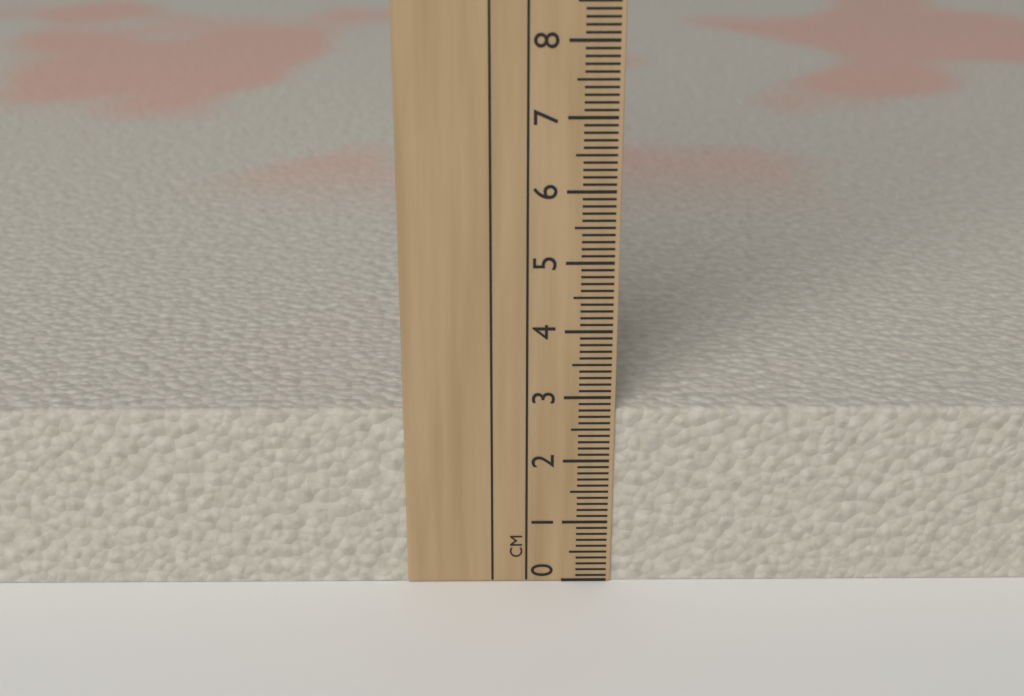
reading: 2.8 cm
